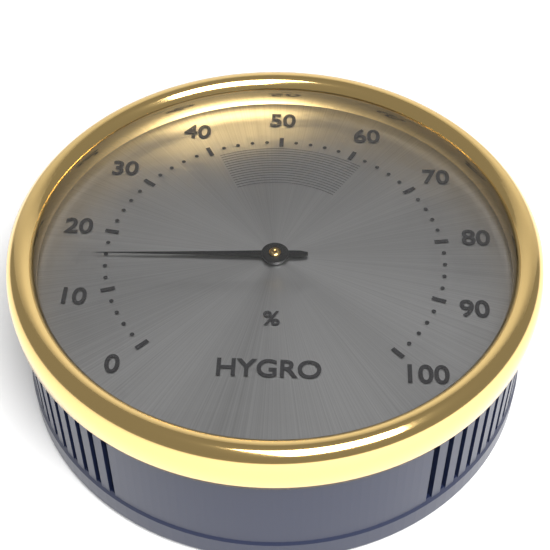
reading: 16 %
